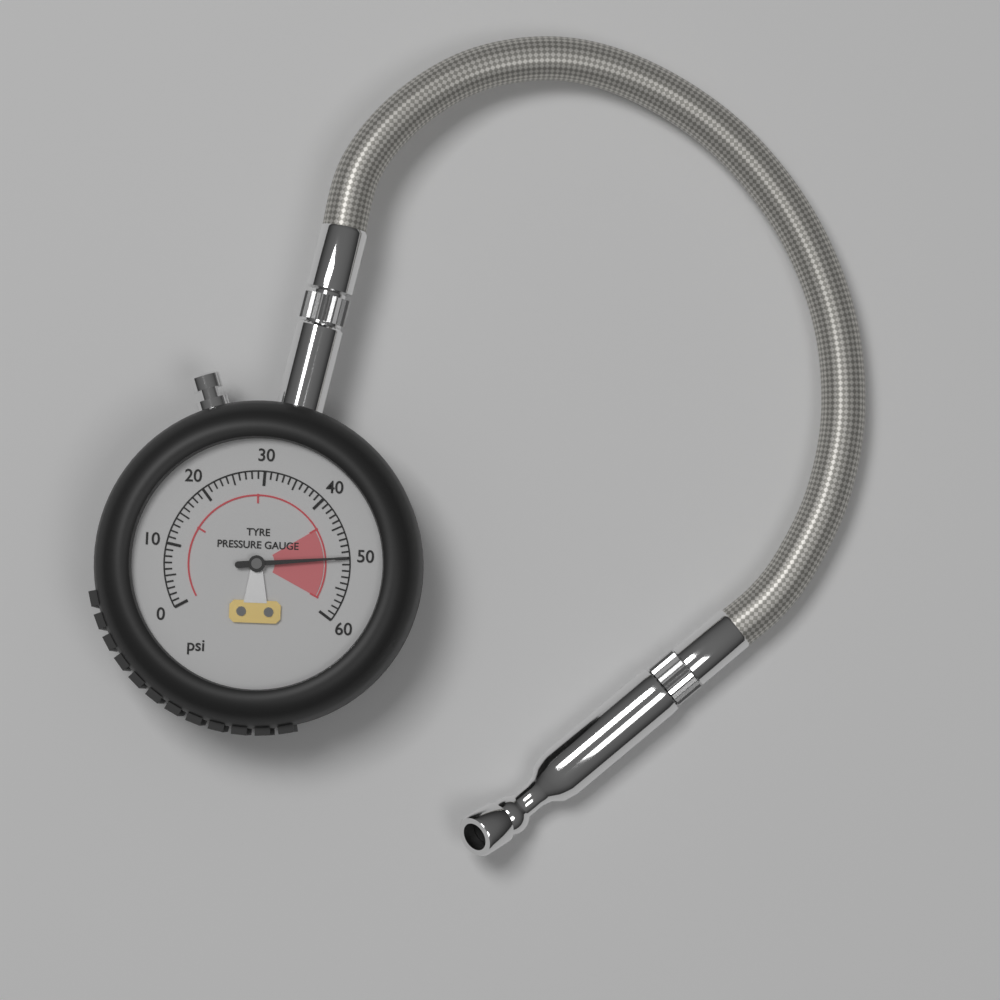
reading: 50 psi
